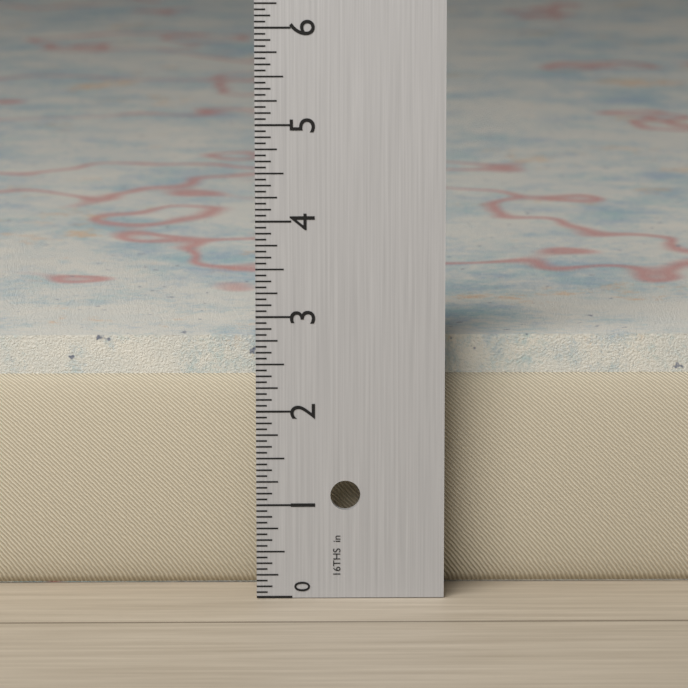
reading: 2.6875 in
